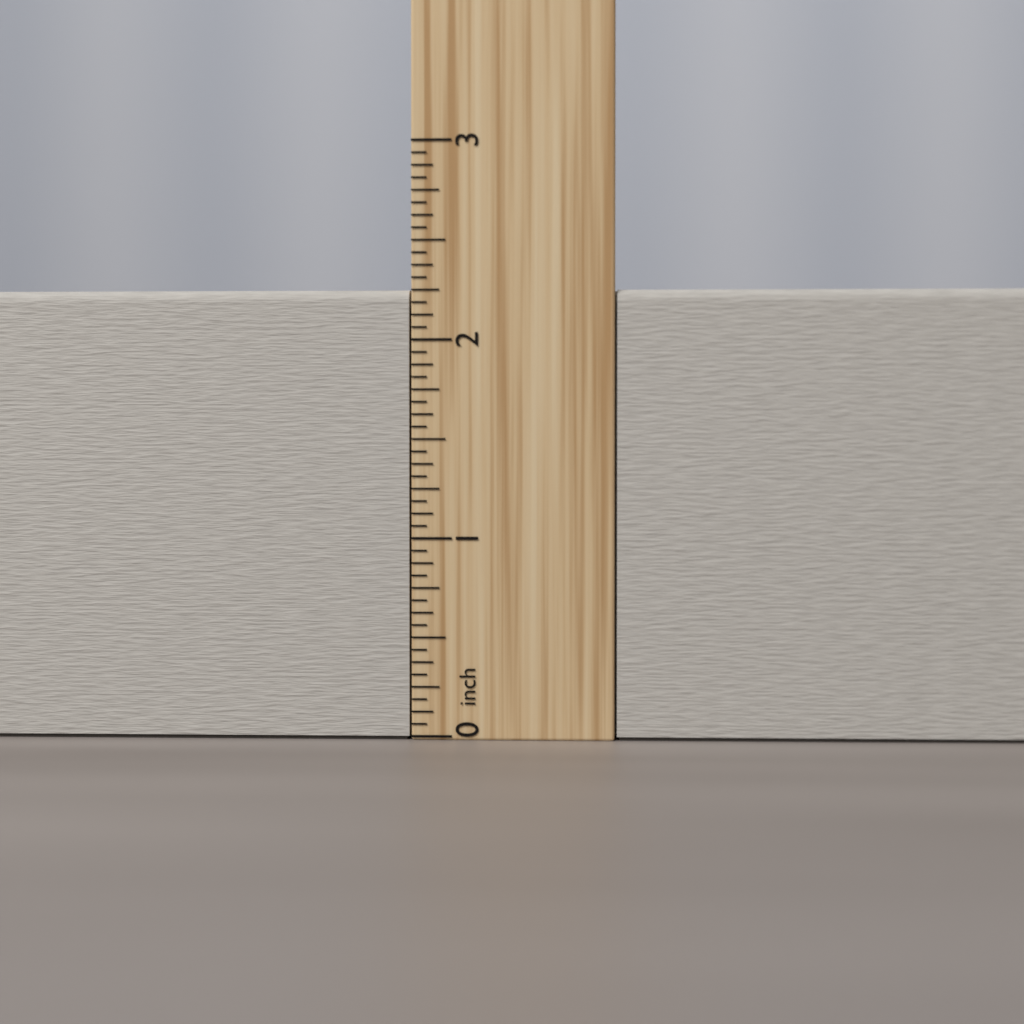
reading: 2.2500 inch
